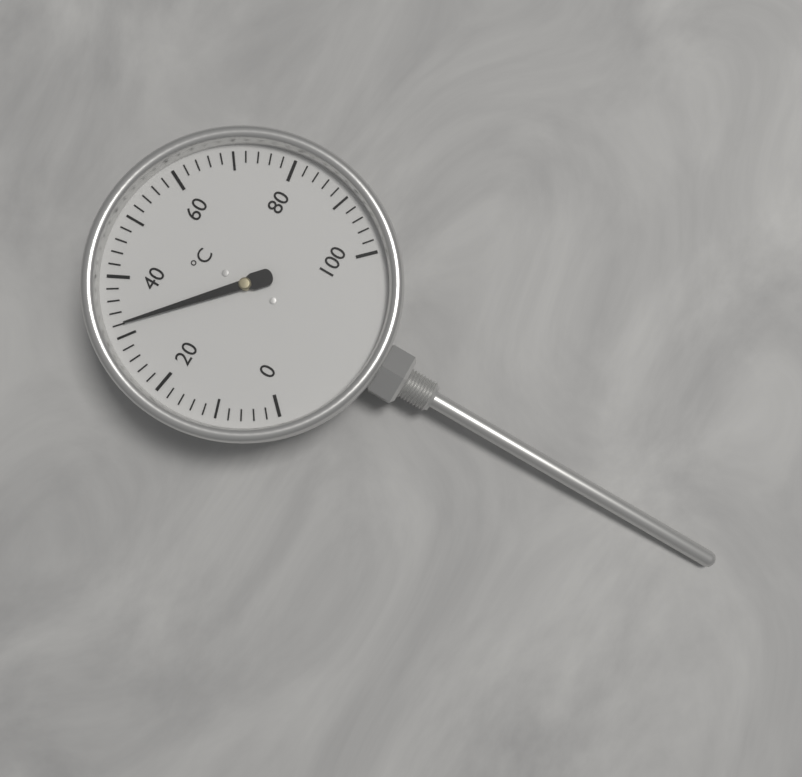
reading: 32 °C
